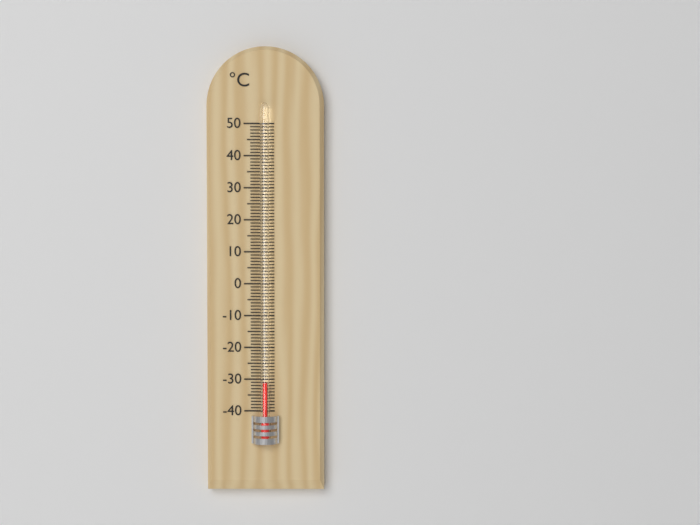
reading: -31 °C
